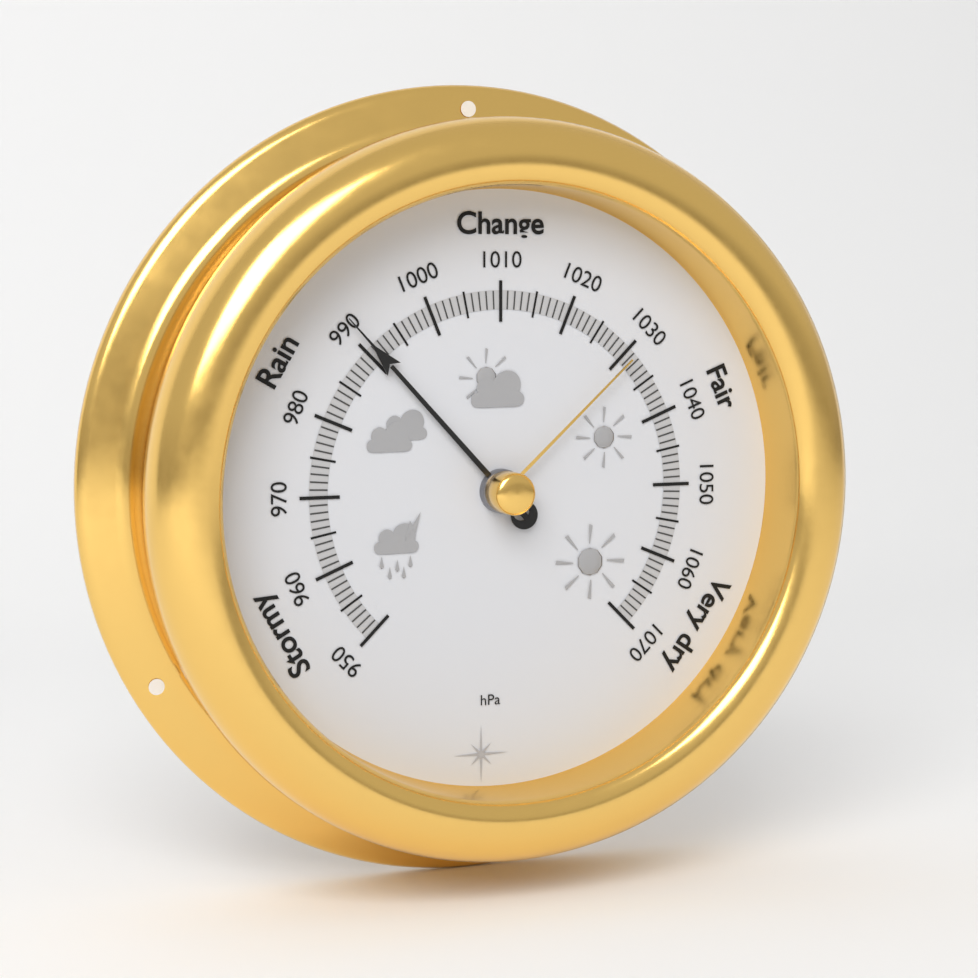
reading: 991 hPa
